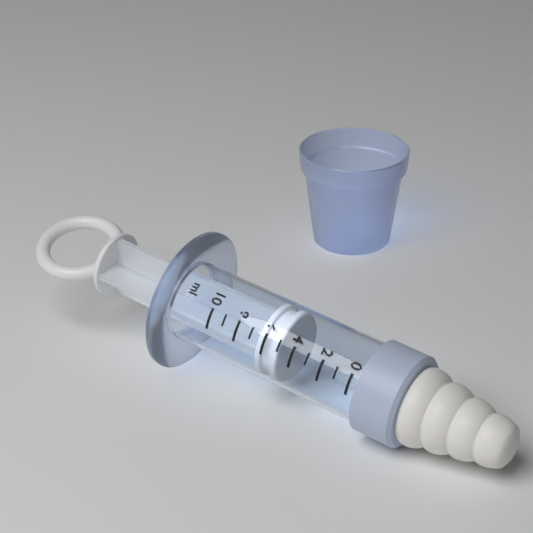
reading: 5 ml
